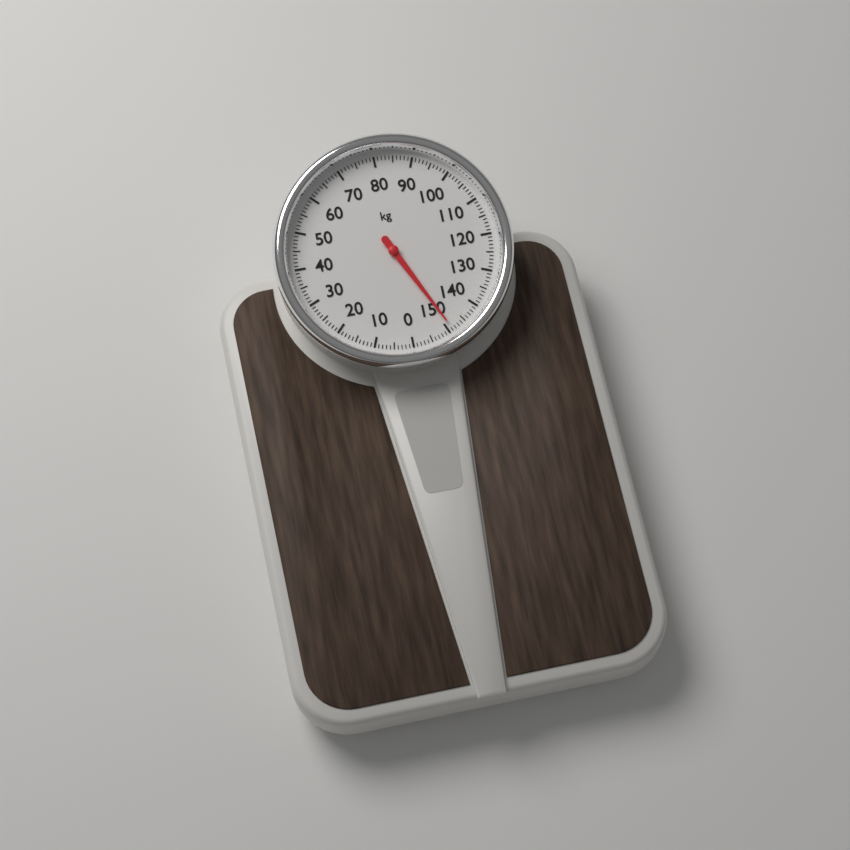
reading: 149 kg
